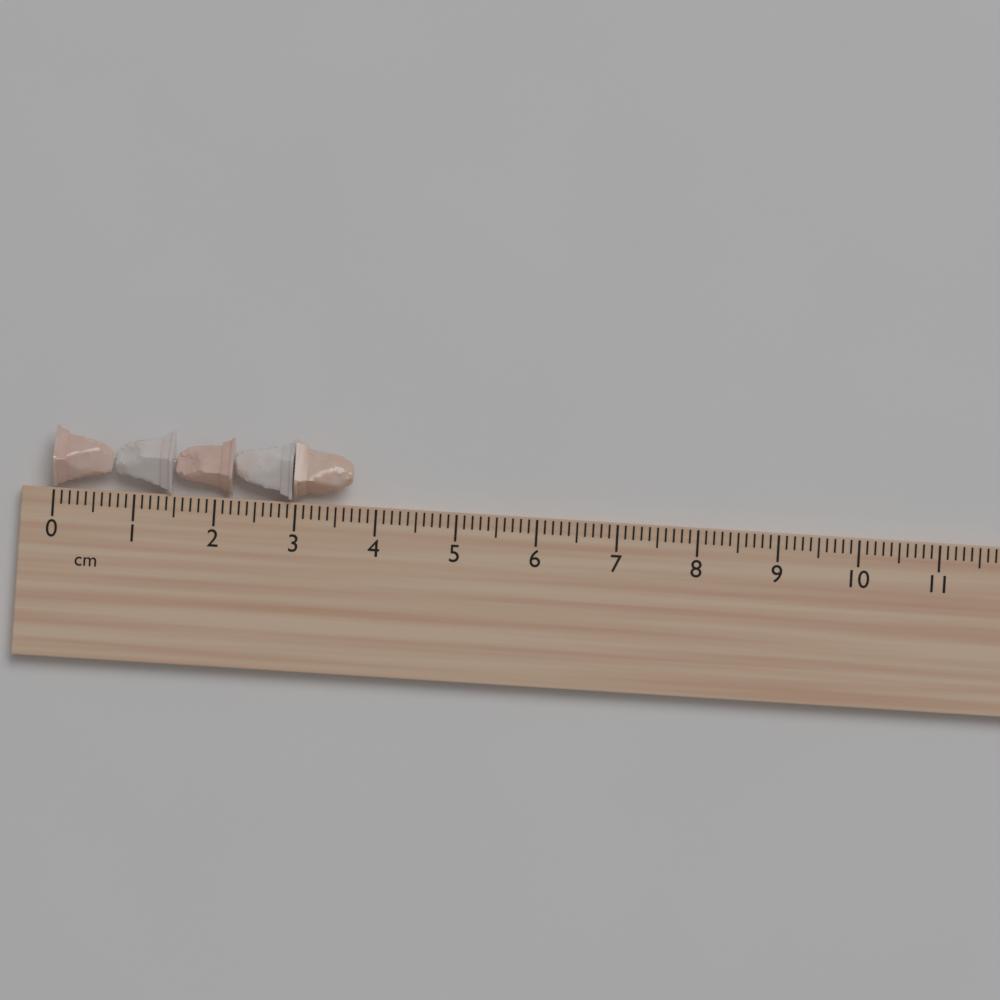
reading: 3.7 cm
